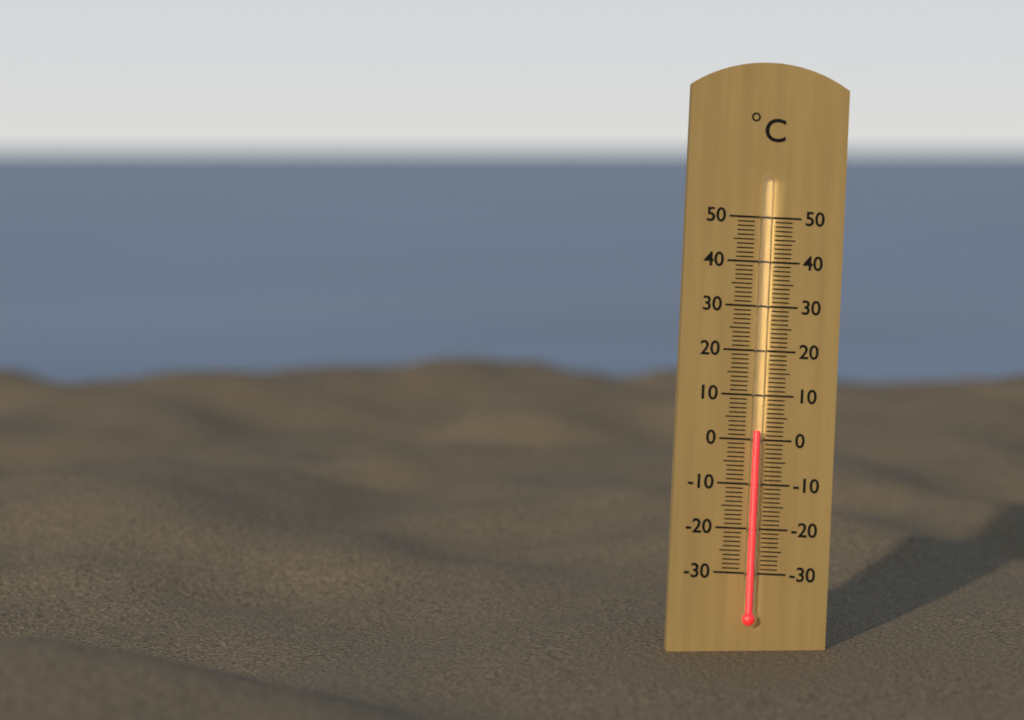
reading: 2 °C
